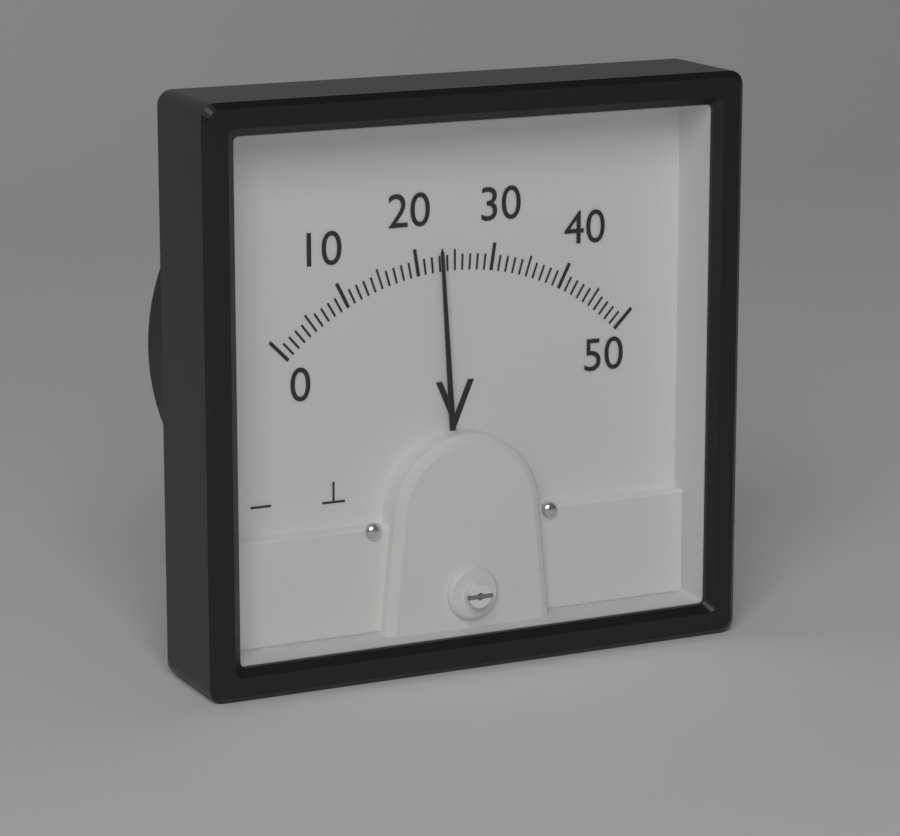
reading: 23 V
